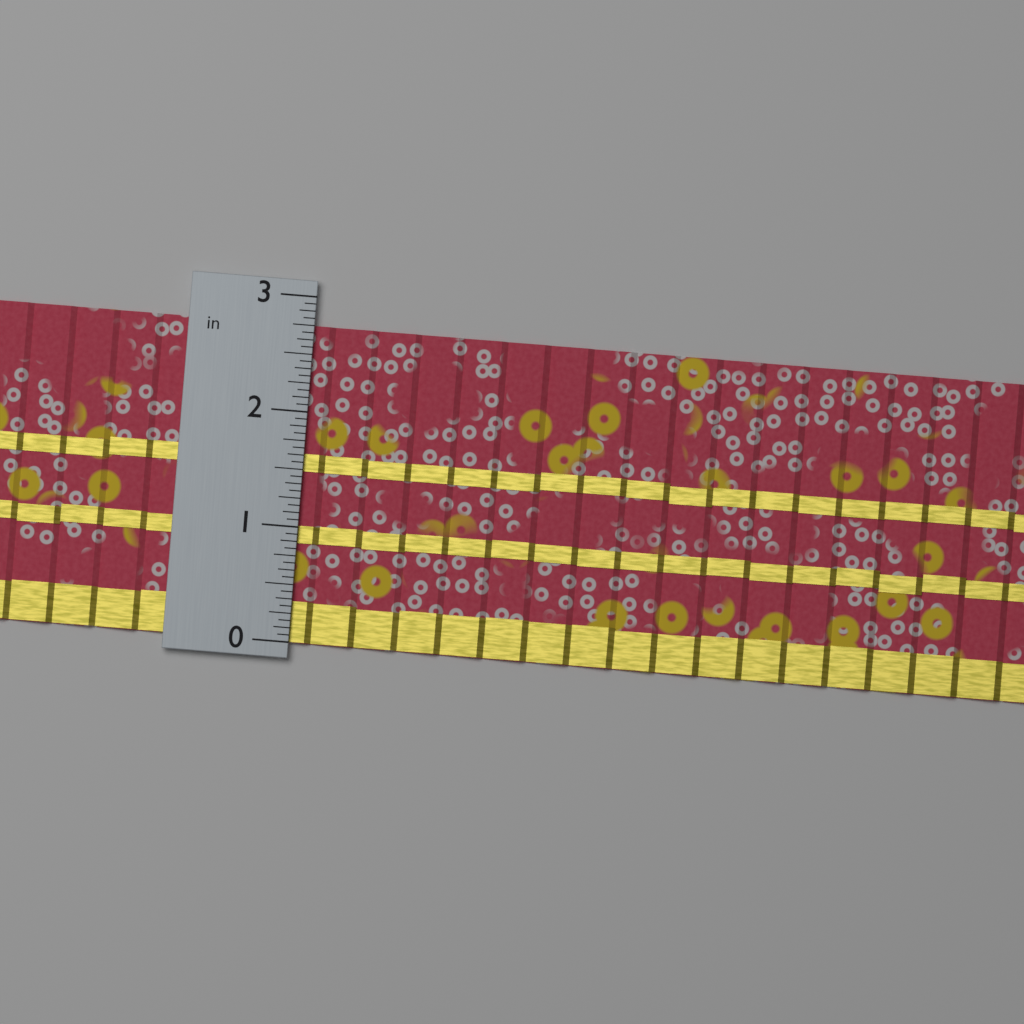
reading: 2.7500 in
